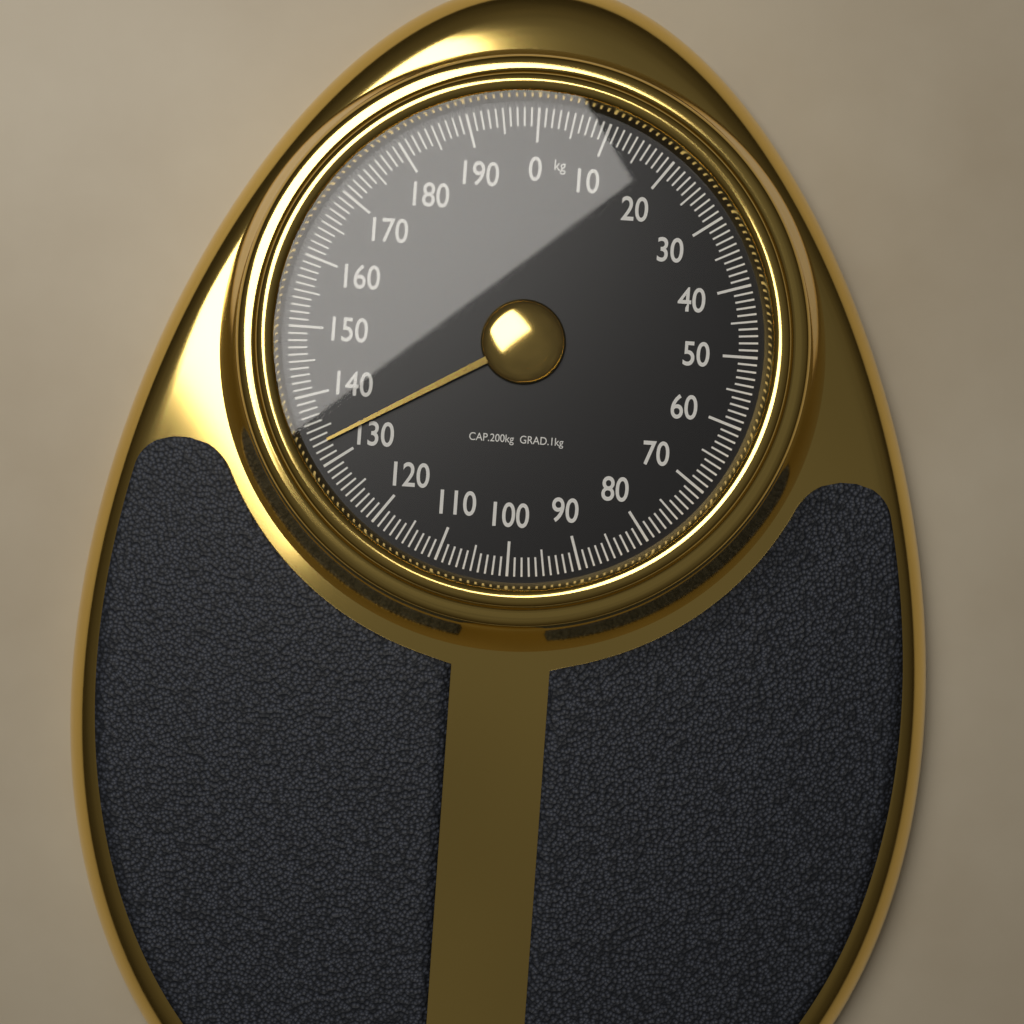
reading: 133 kg
